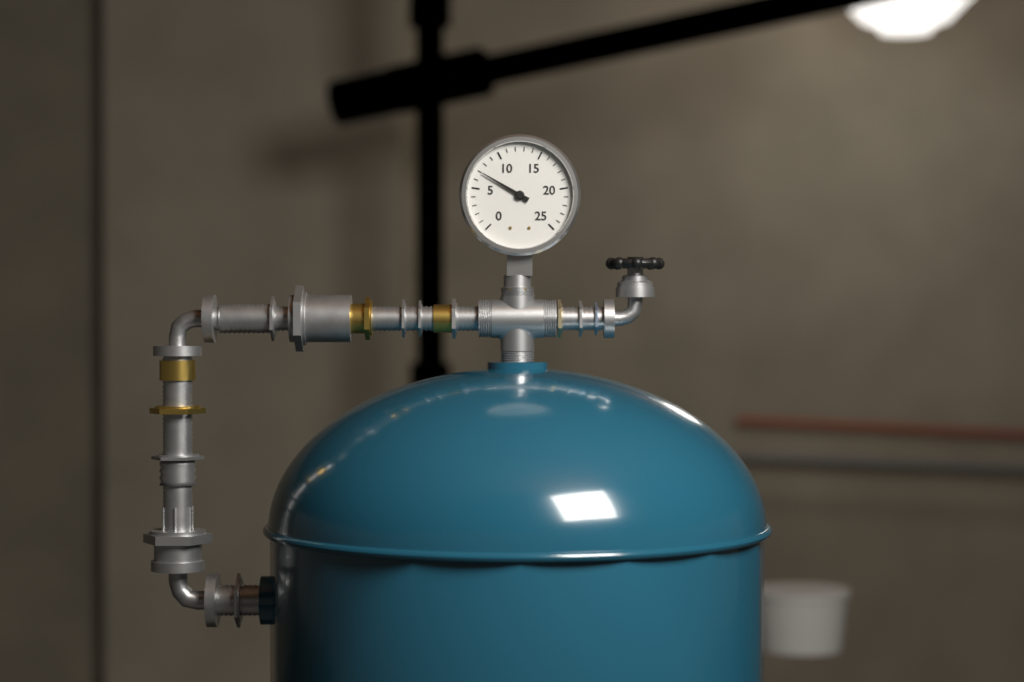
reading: 7 (no unit)
